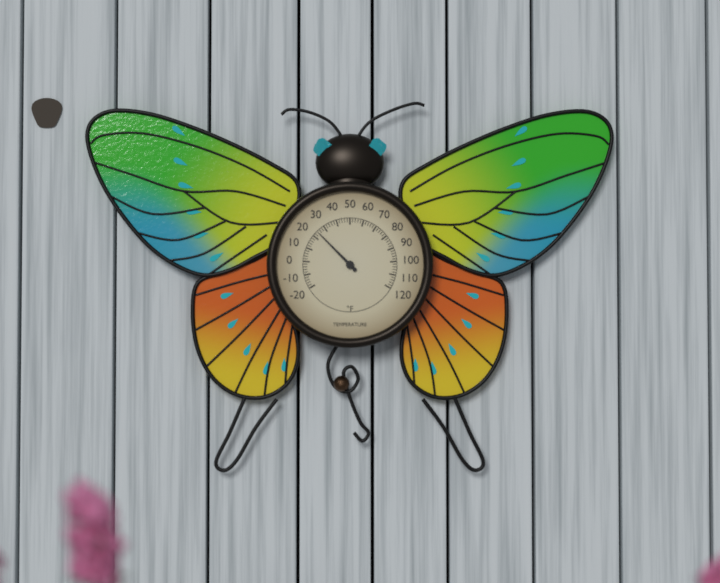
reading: 24 °F
